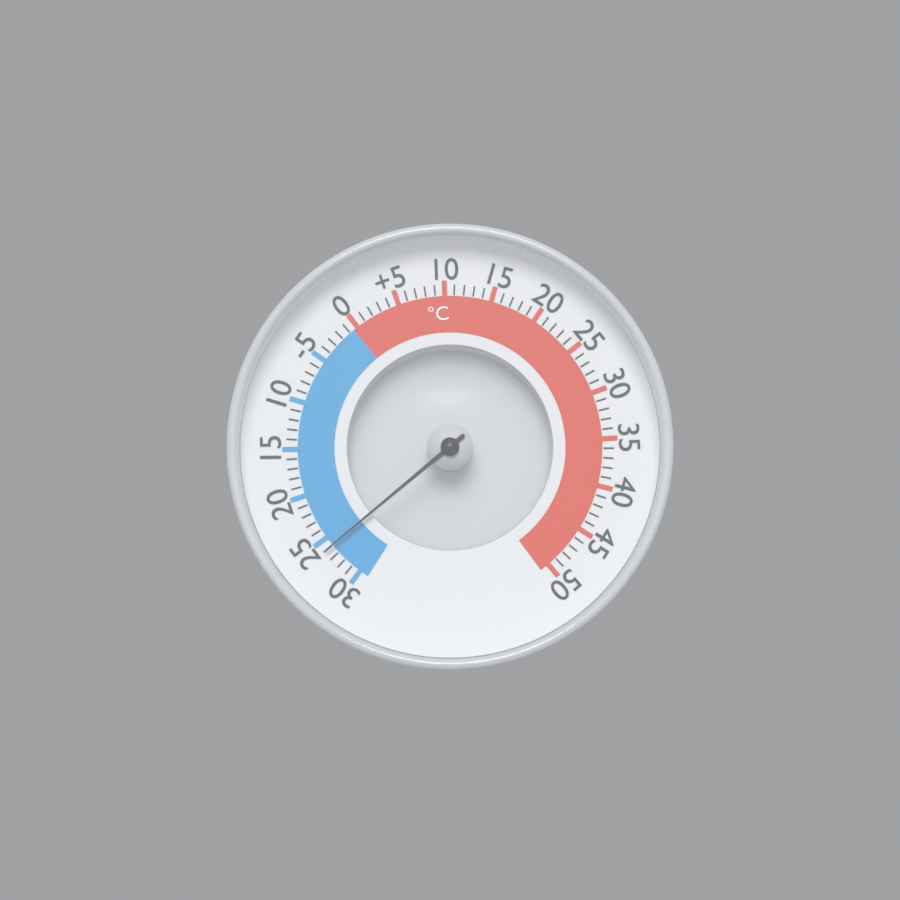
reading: -26 °C
